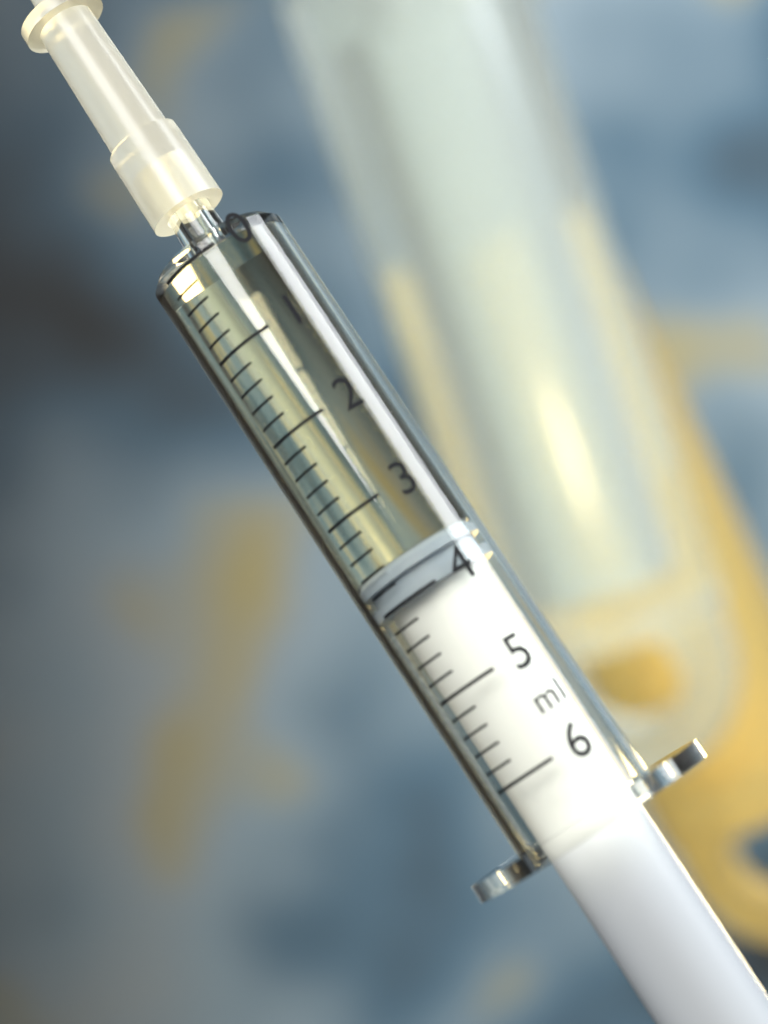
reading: 3.6 ml
